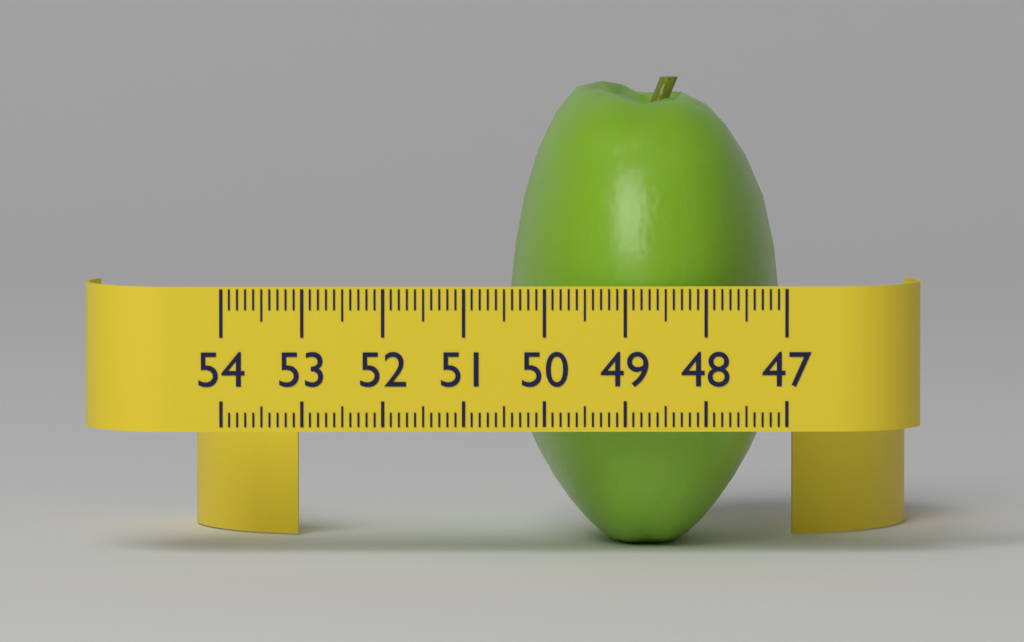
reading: 50.4 (no unit)
